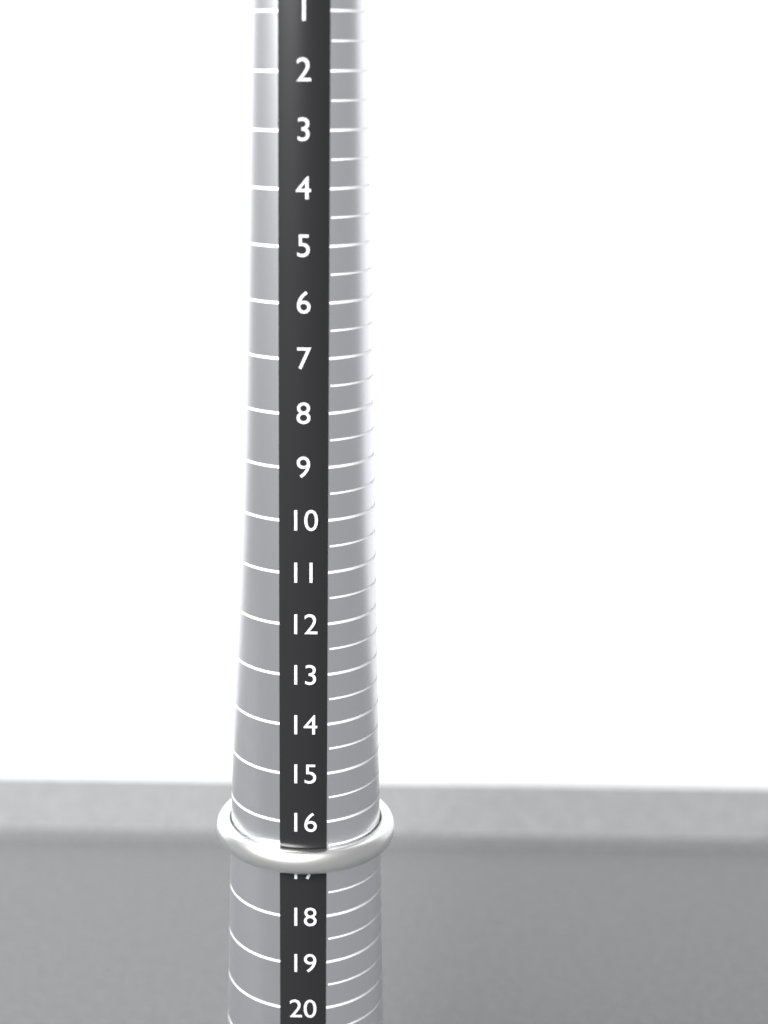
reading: 17.0 (no unit)
